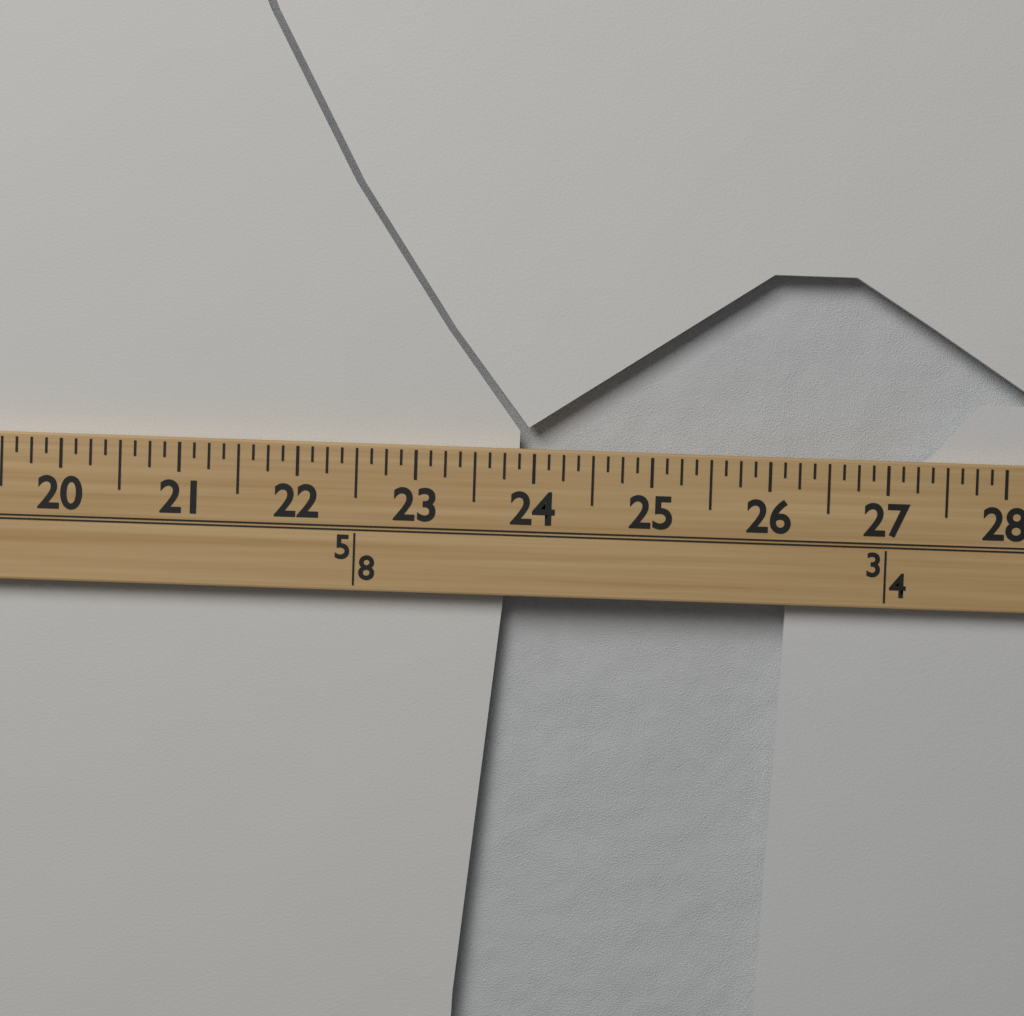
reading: 23.875 (no unit)
